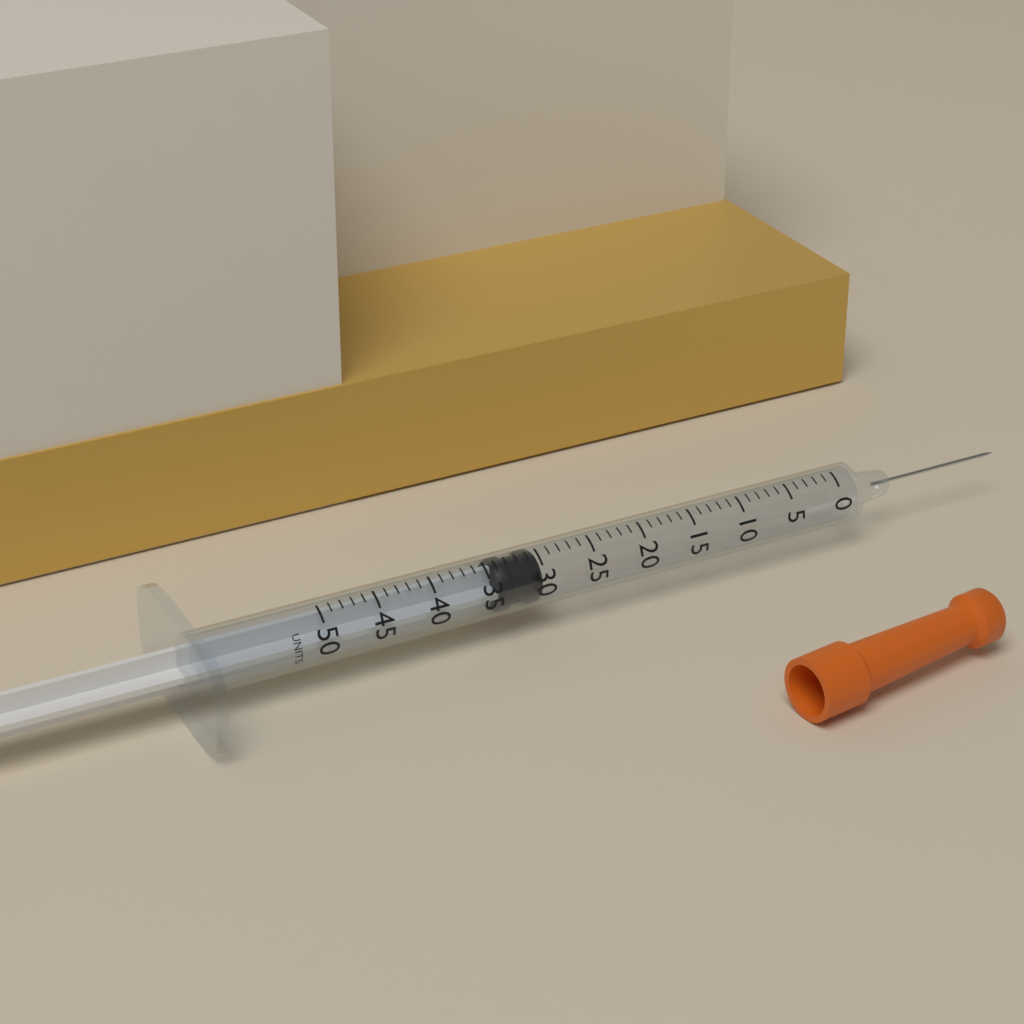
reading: 30 units
